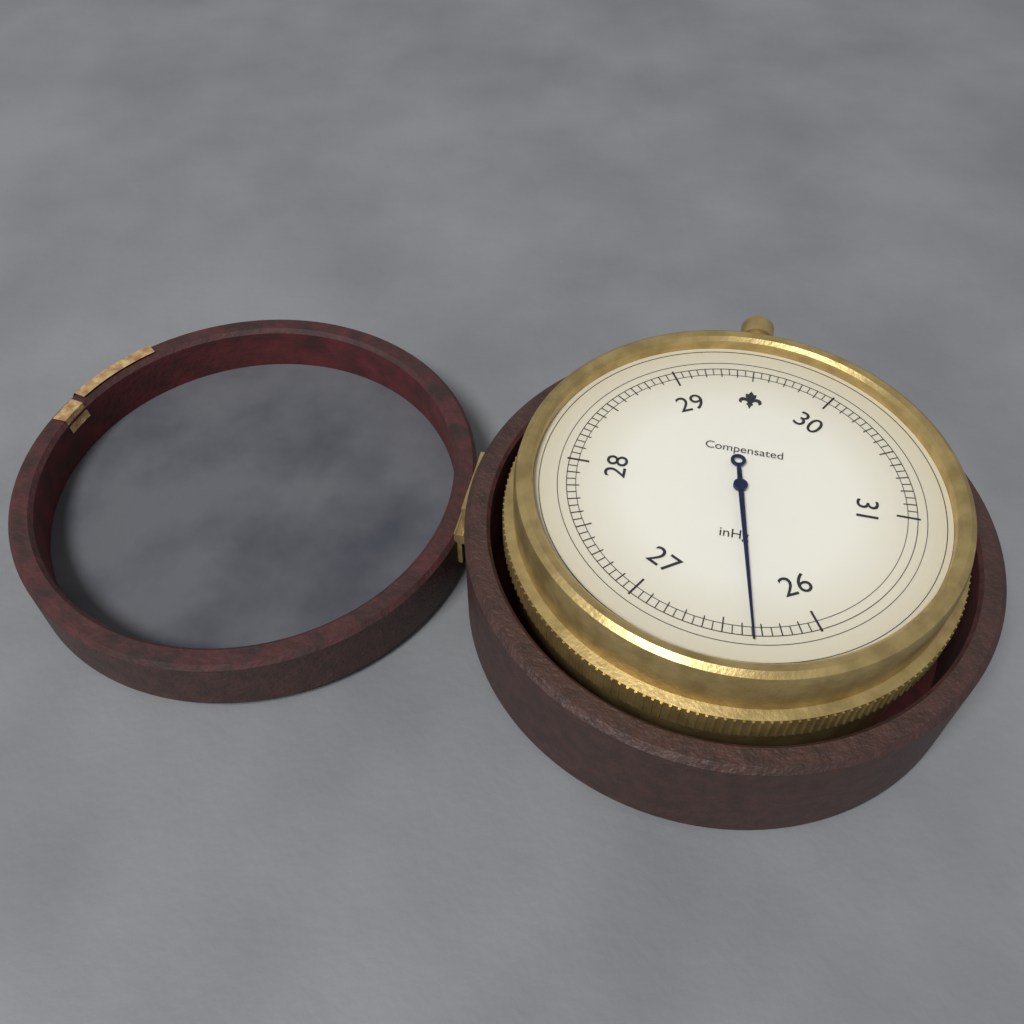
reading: 26.35 inHg
